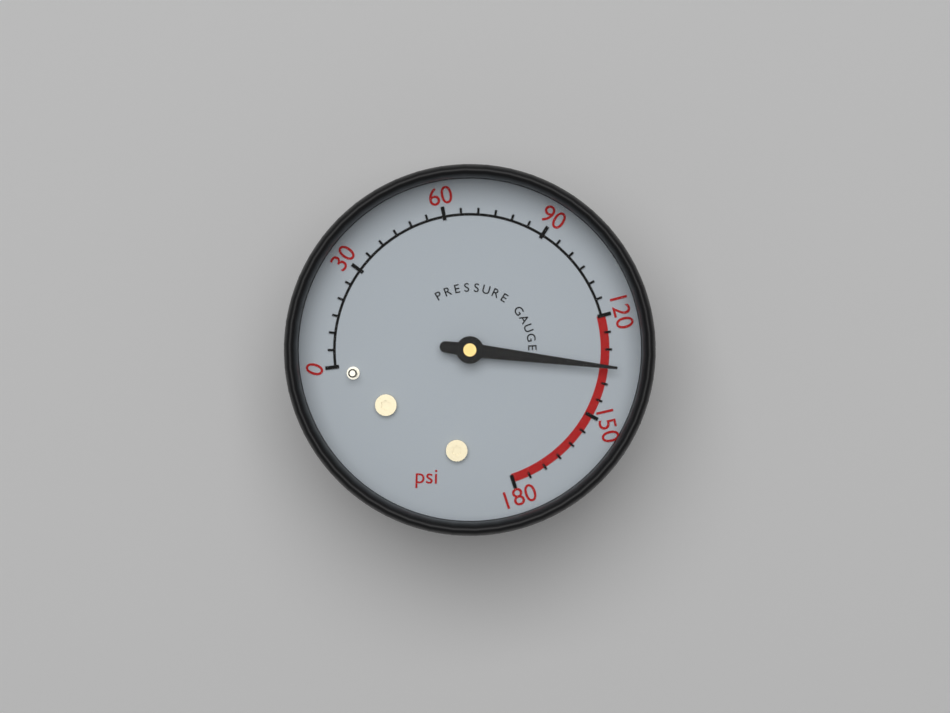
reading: 135 psi
